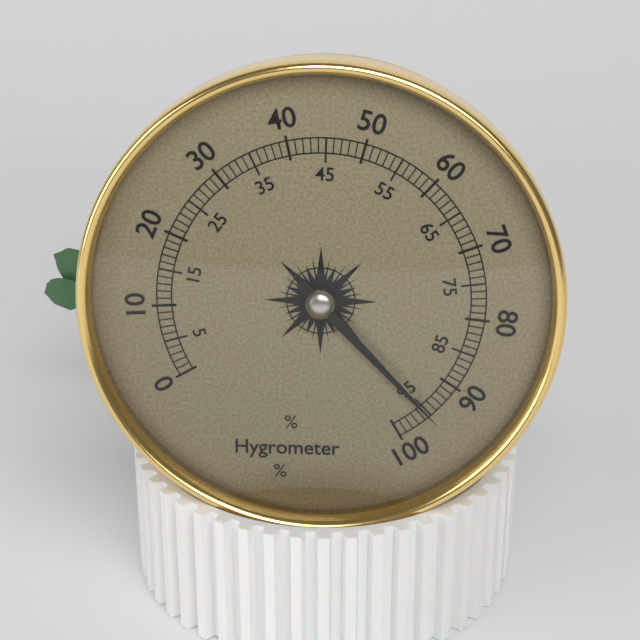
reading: 95 %
